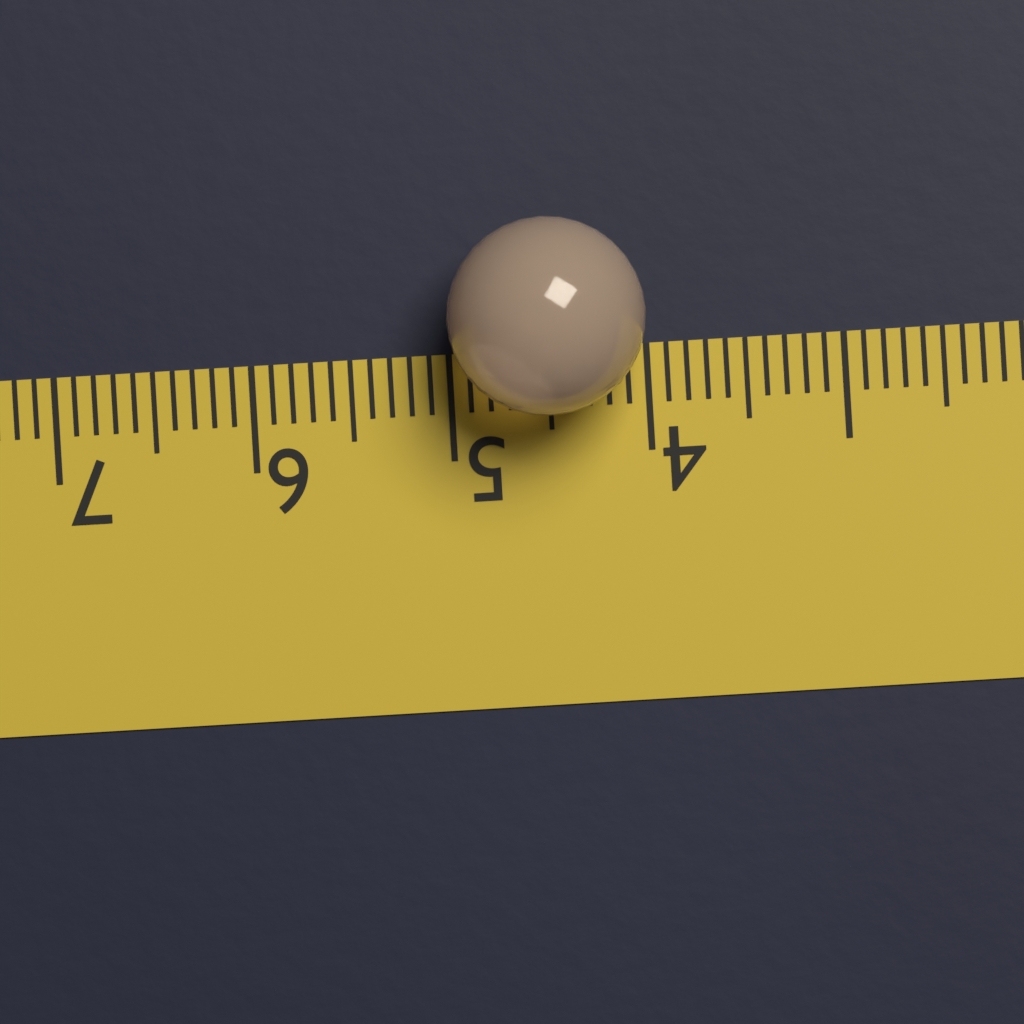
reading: 5.0 (no unit)
